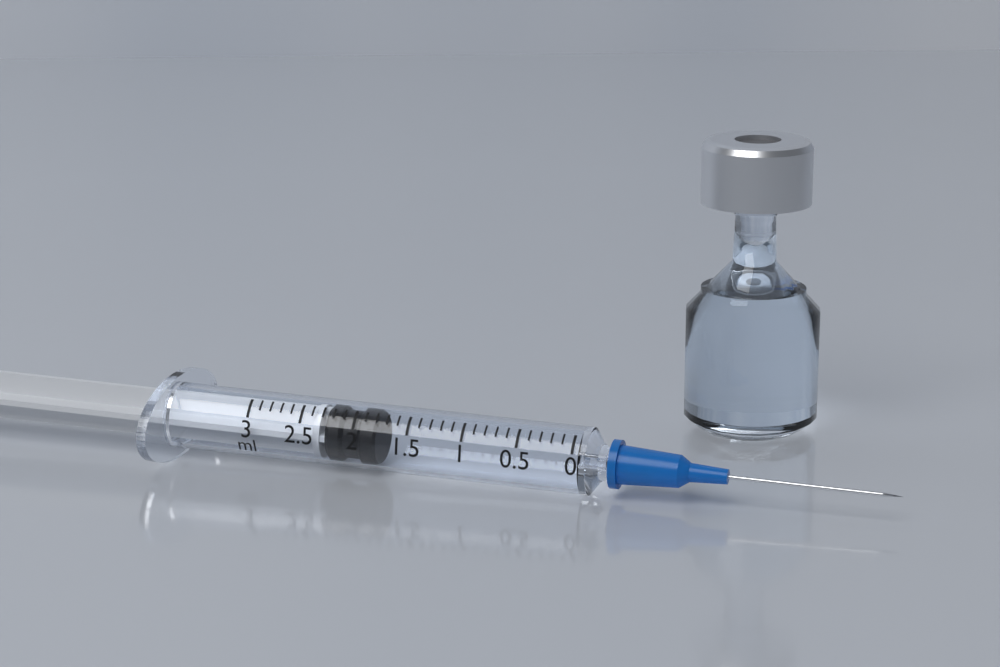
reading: 1.8 ml
